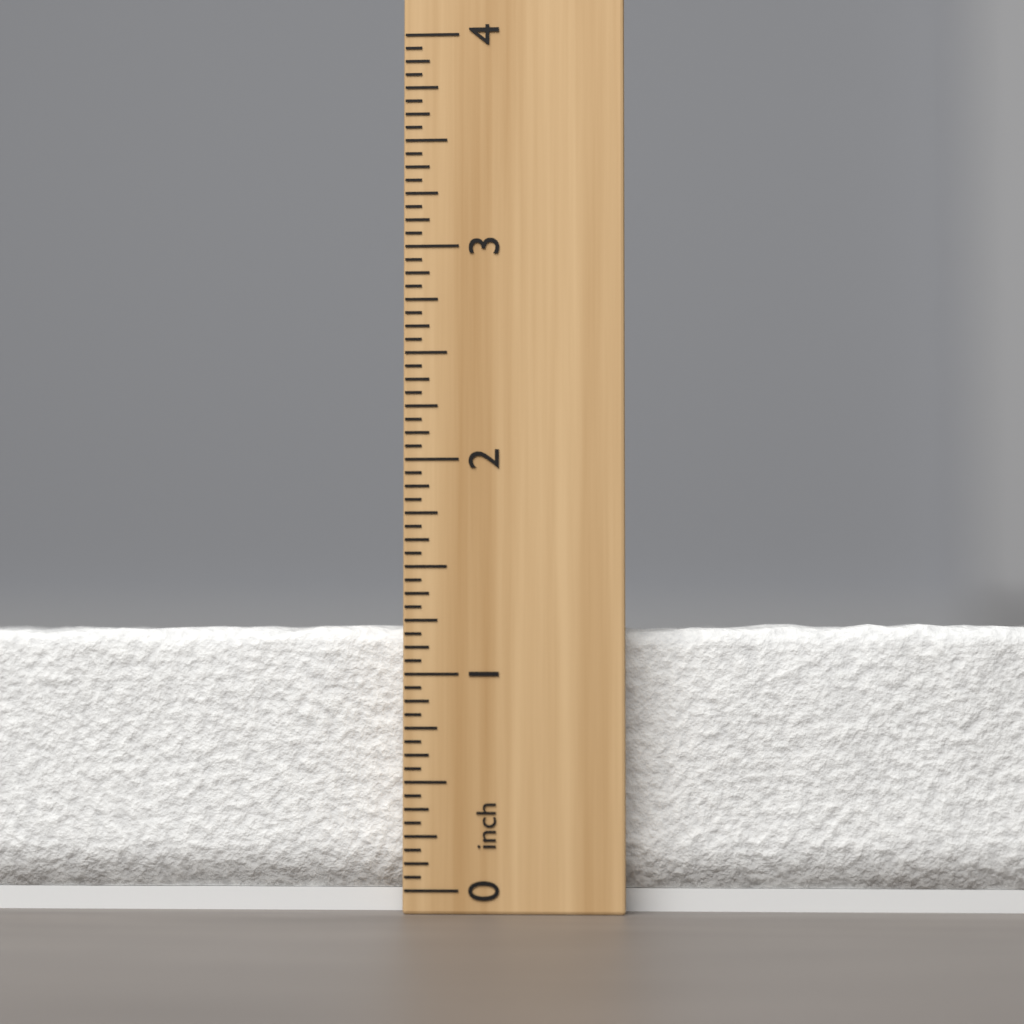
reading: 1.2500 inch
